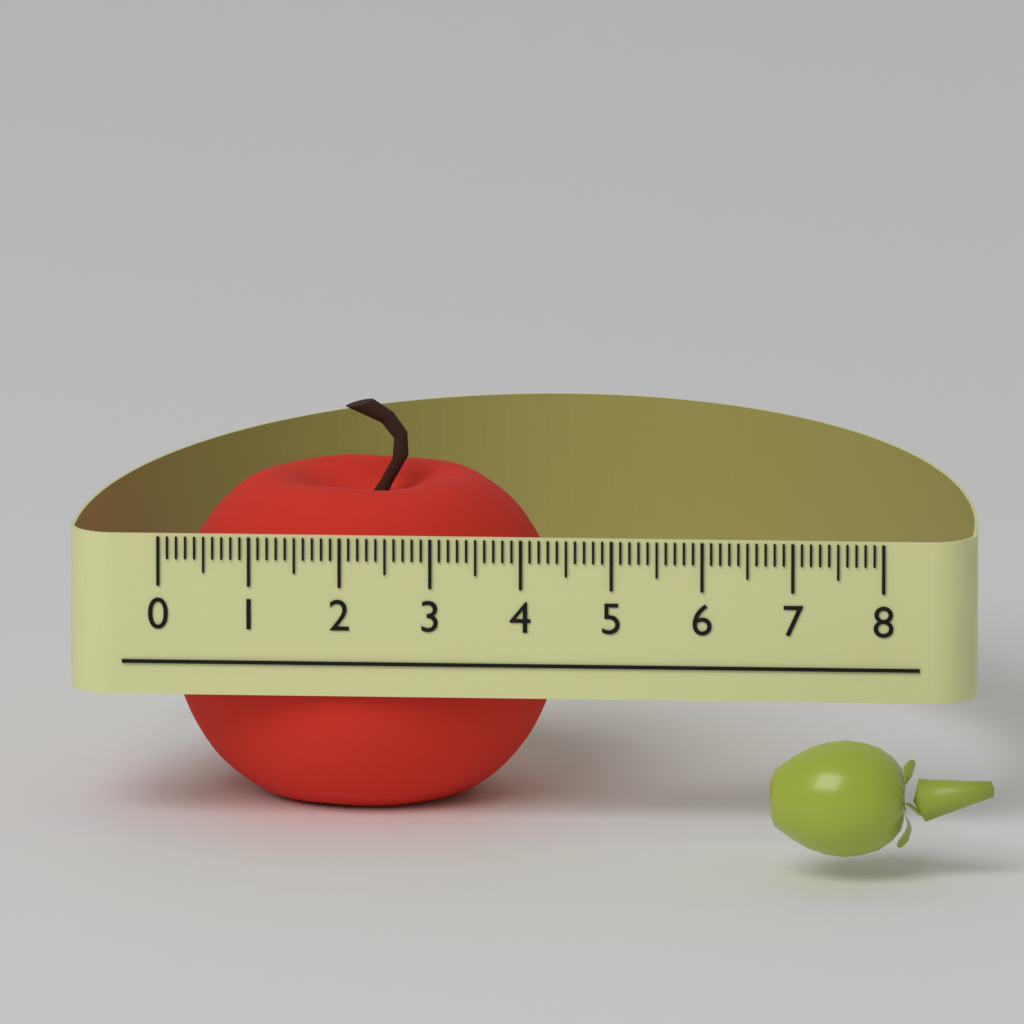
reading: 4.3 (no unit)
